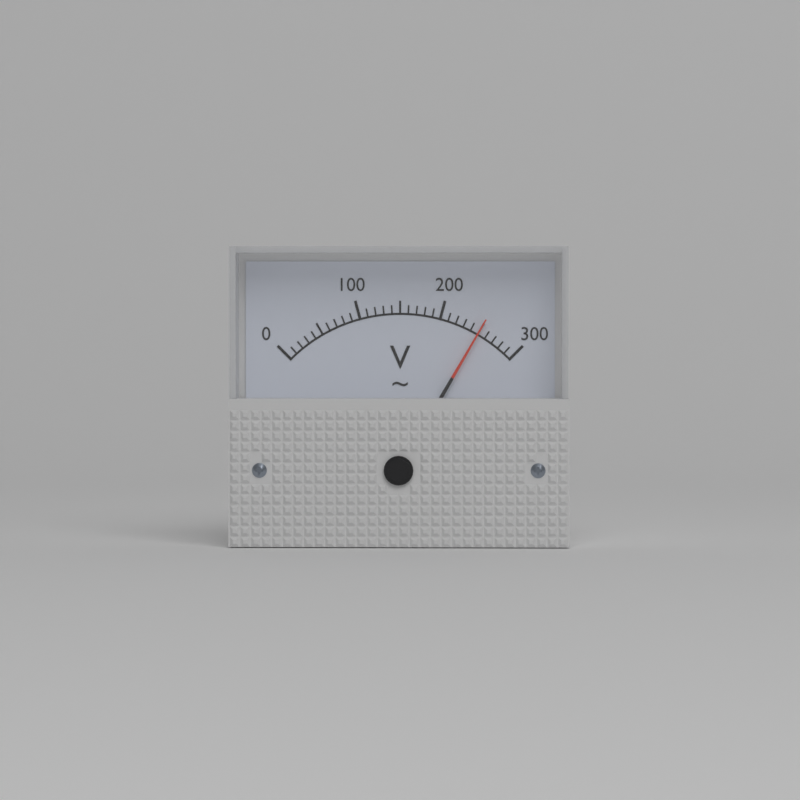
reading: 250 V
